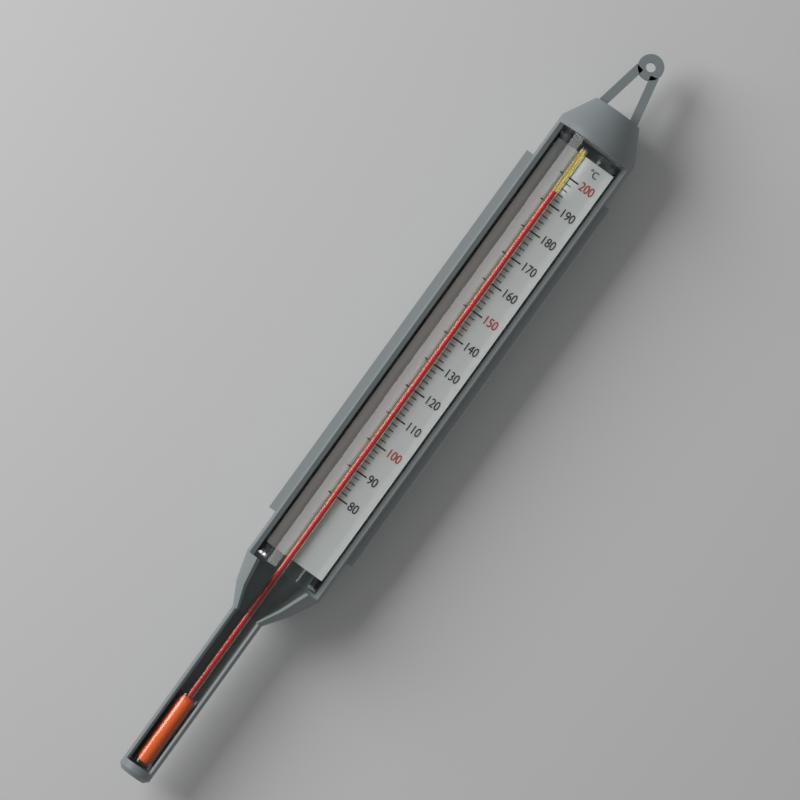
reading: 194 °C
